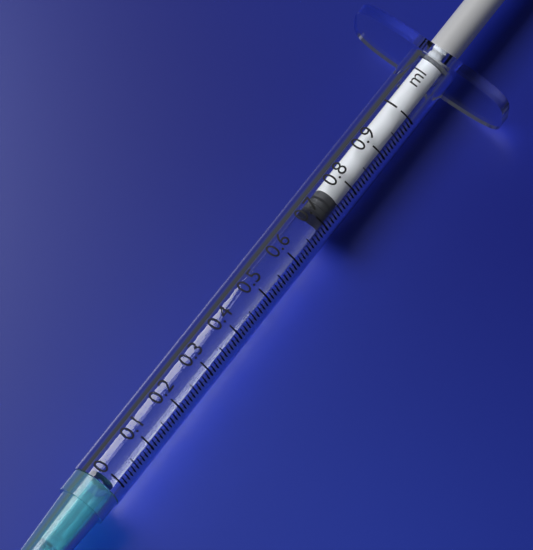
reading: 0.71 ml
